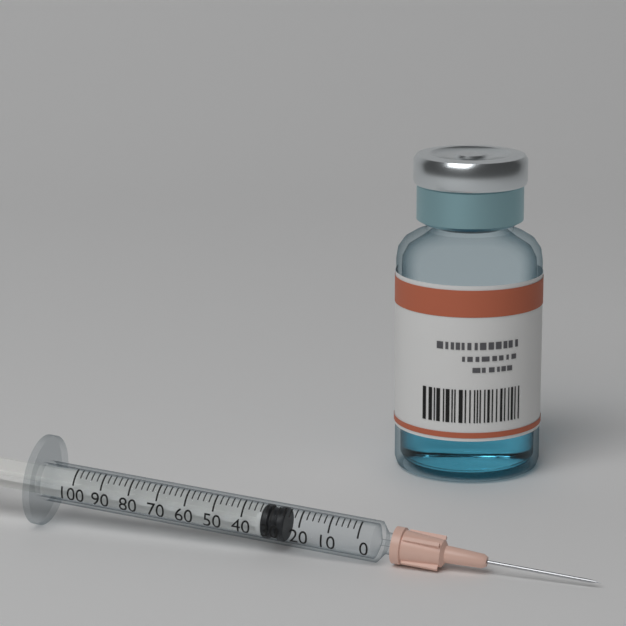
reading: 26 (no unit)
